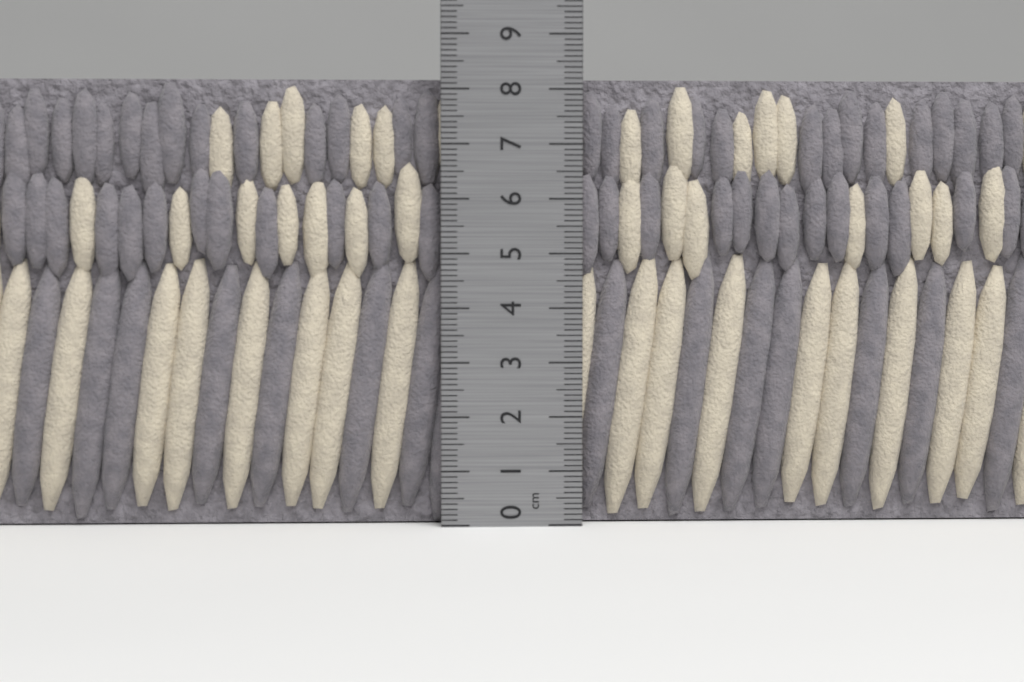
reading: 8.2 cm
